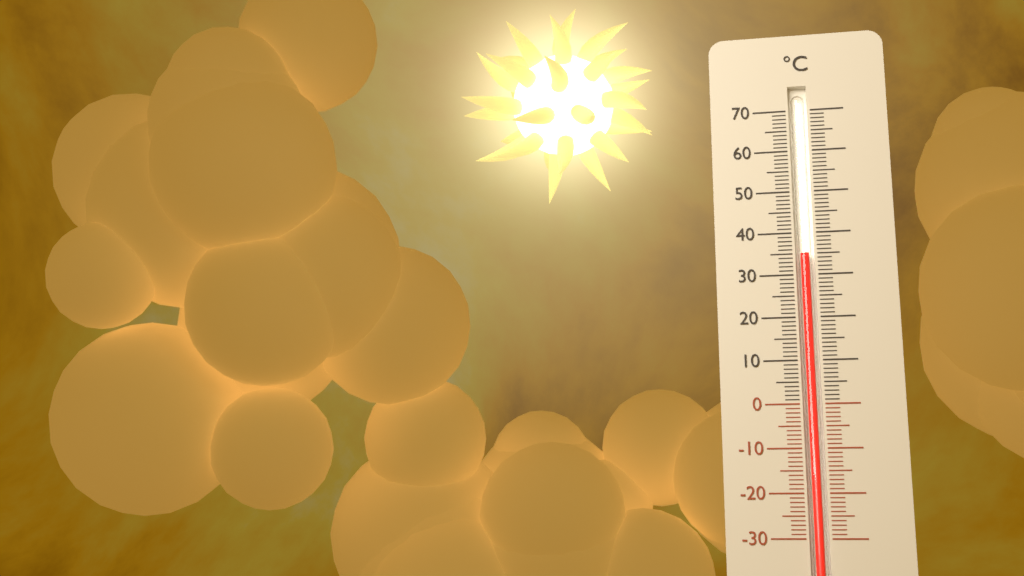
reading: 35 °C
